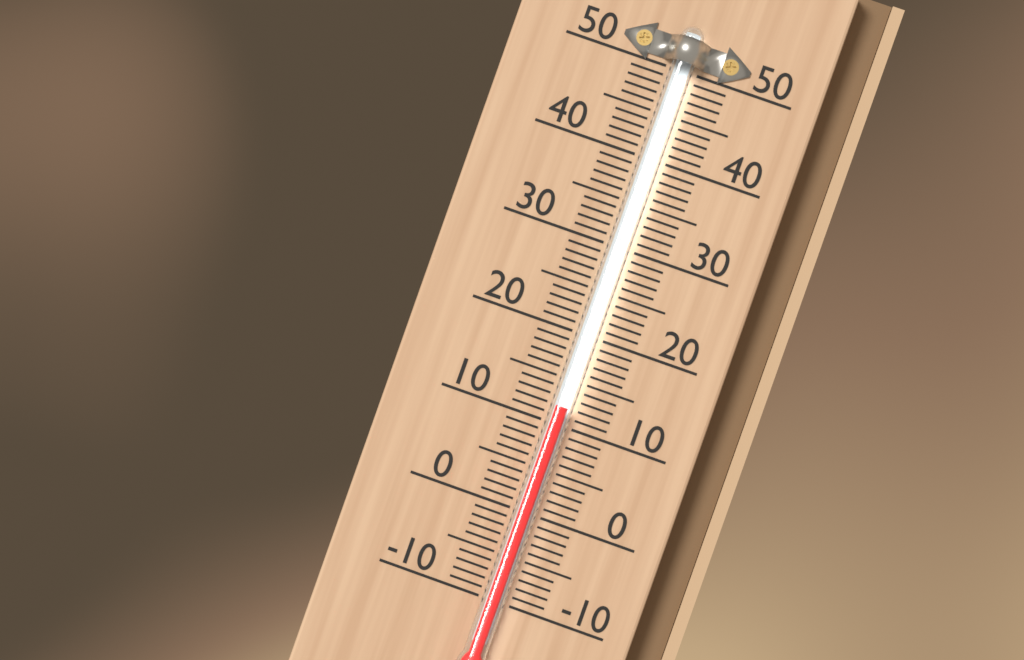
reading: 12 (no unit)
